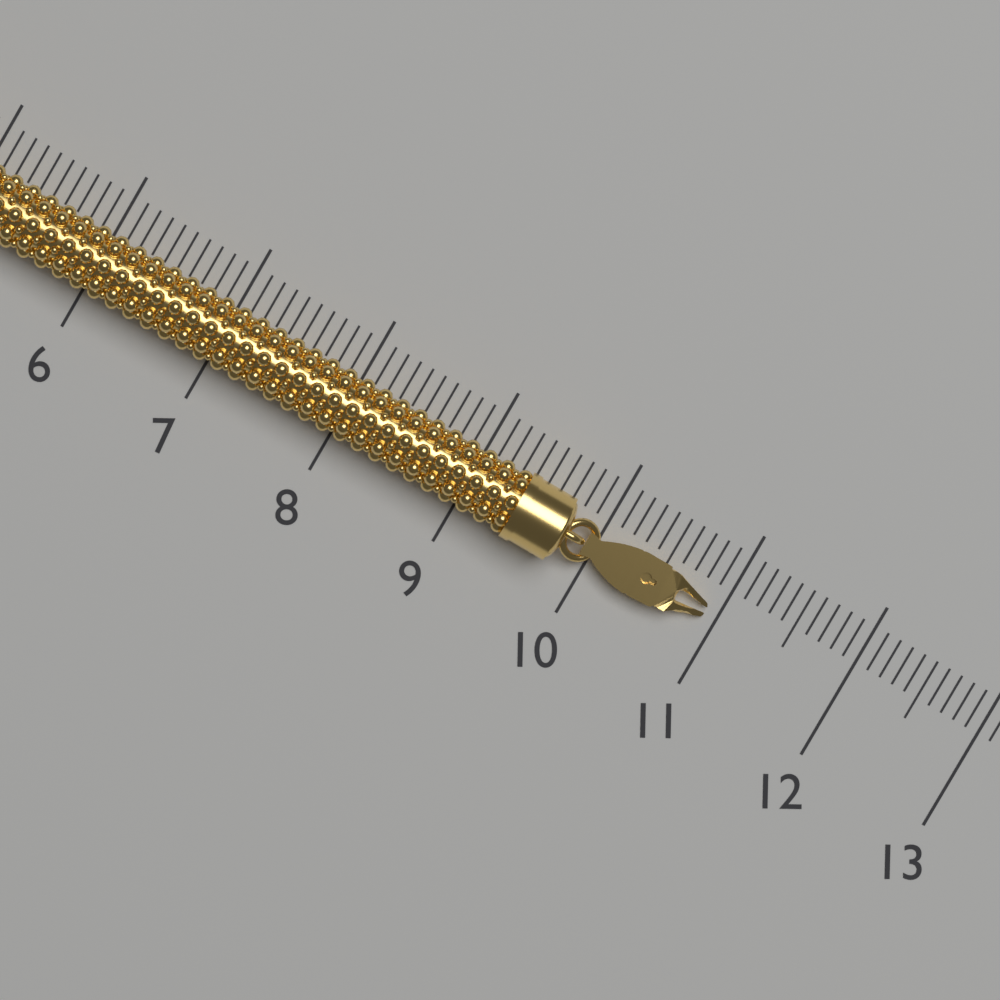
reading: 10.9 (no unit)
